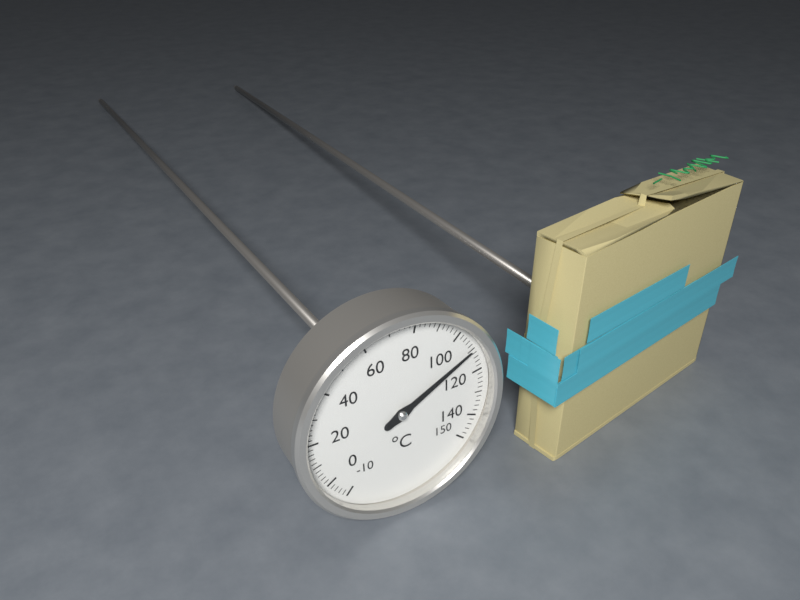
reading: 110 °C
